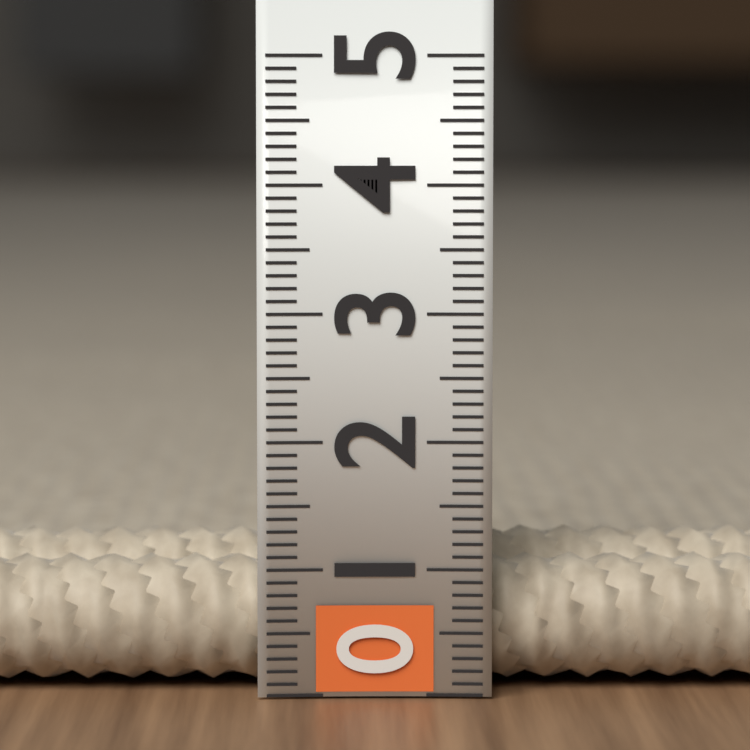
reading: 1.2 (no unit)
